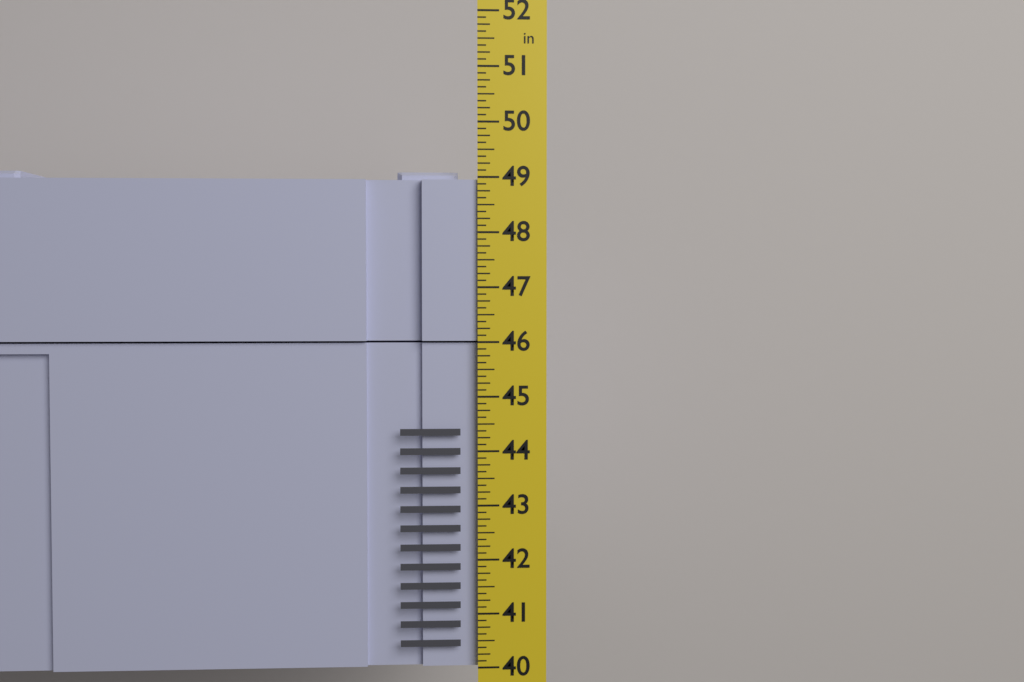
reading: 49.125 in
